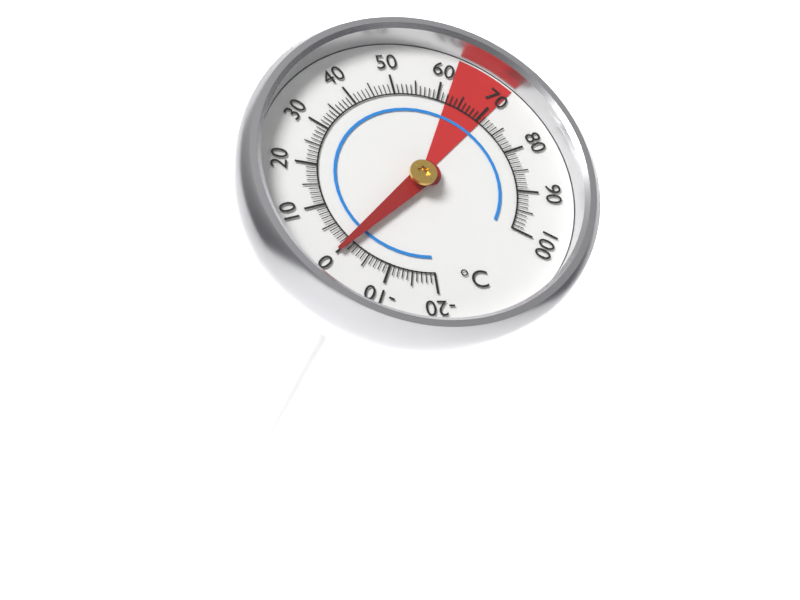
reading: 0 °C
